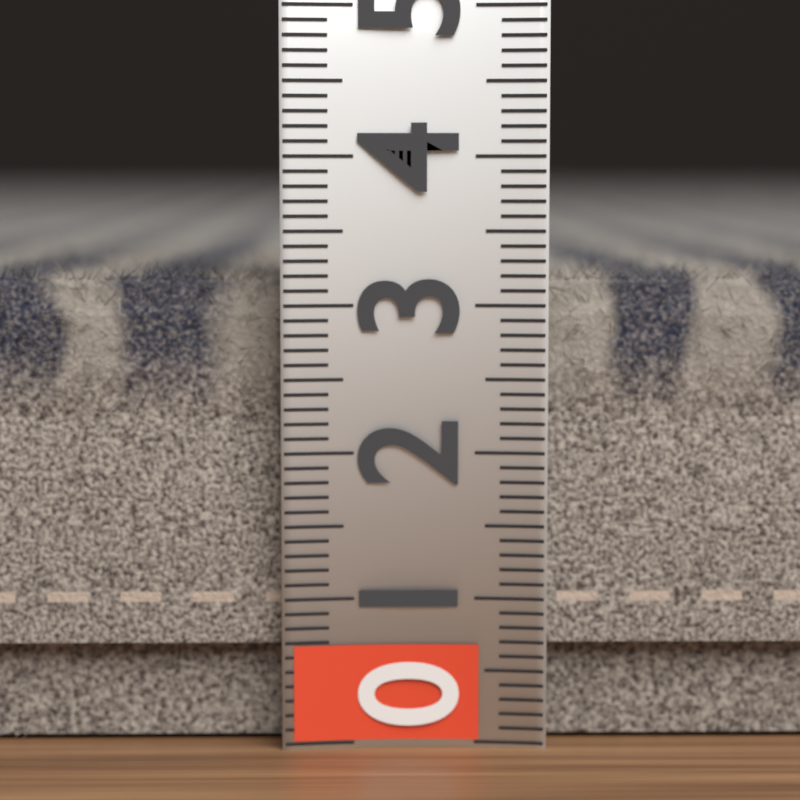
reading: 3.3 (no unit)
